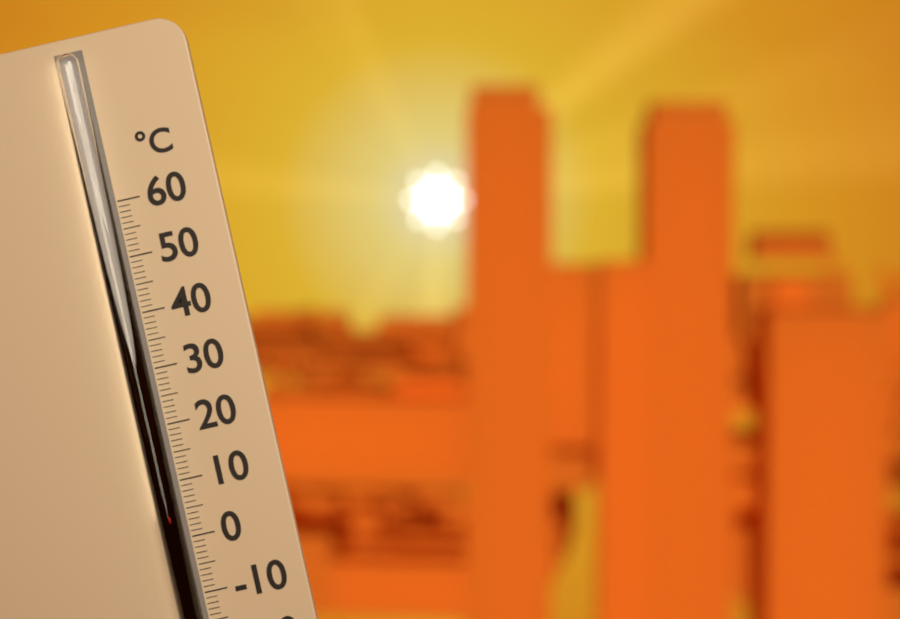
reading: 5 °C
